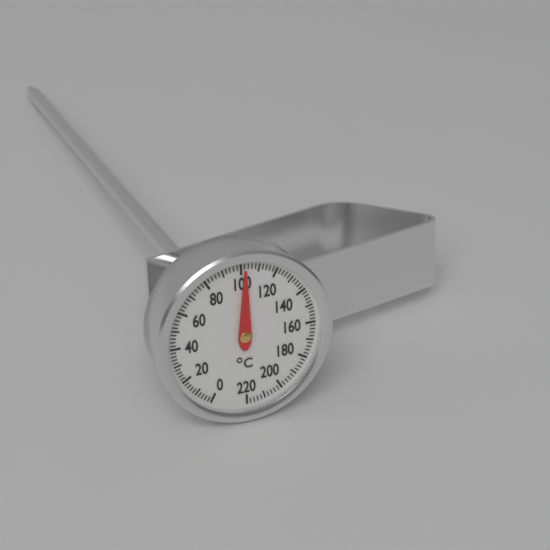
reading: 102 °C
